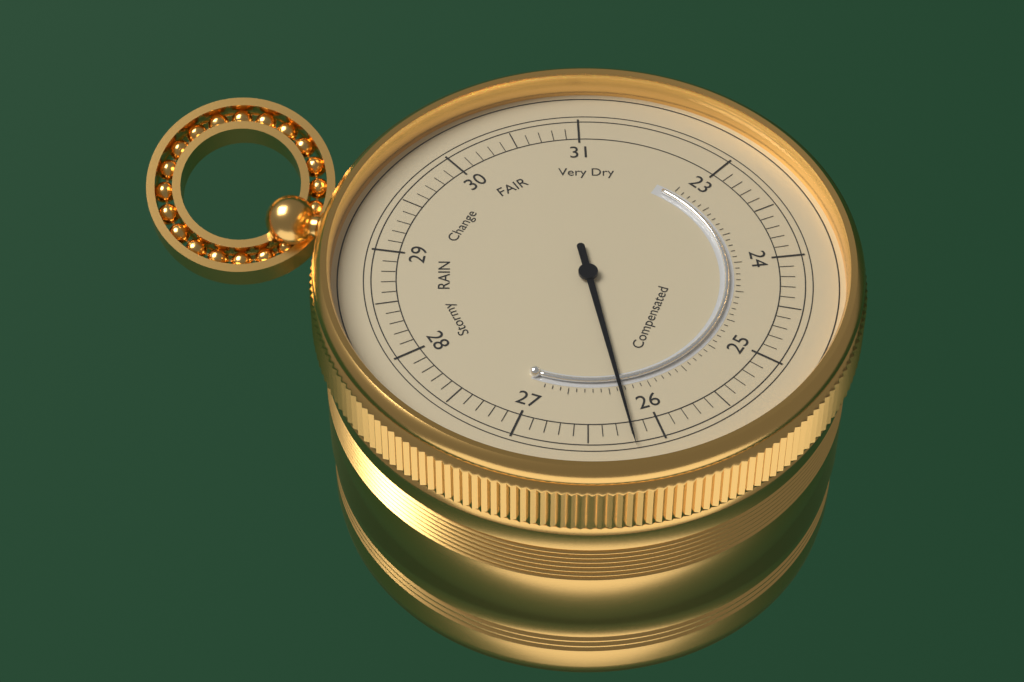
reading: 26.2 (no unit)
